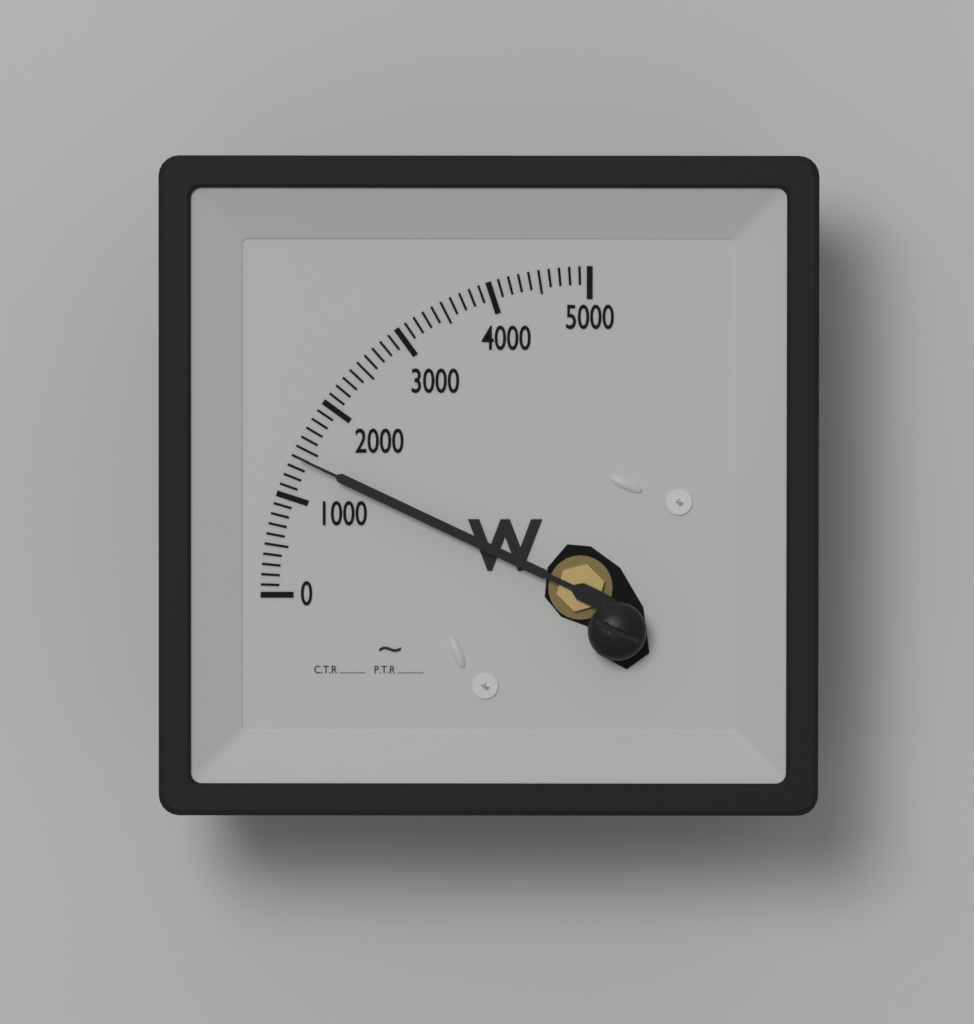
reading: 1400 W
